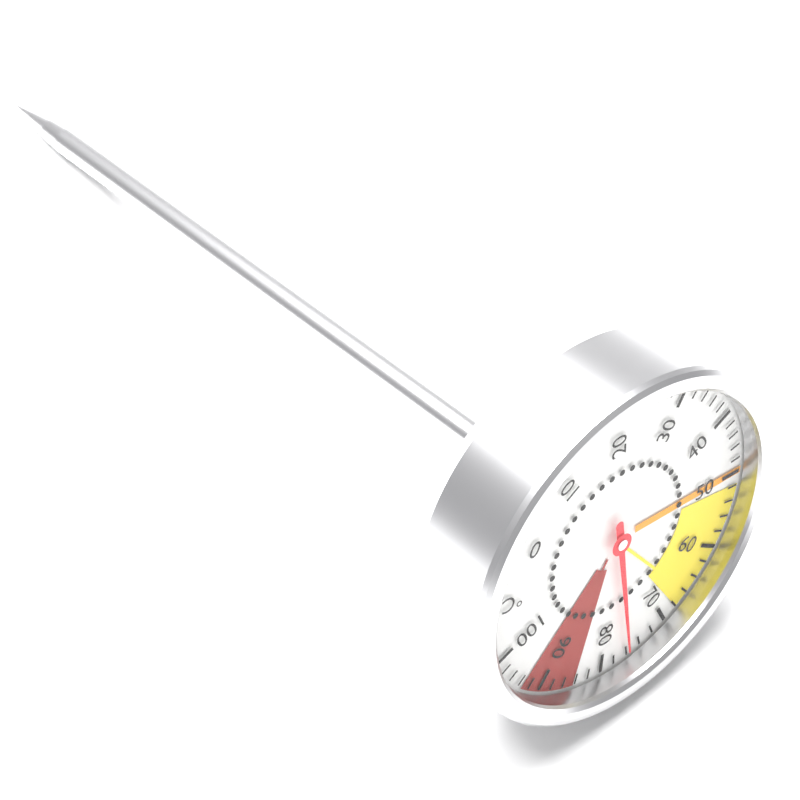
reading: 76 °C
